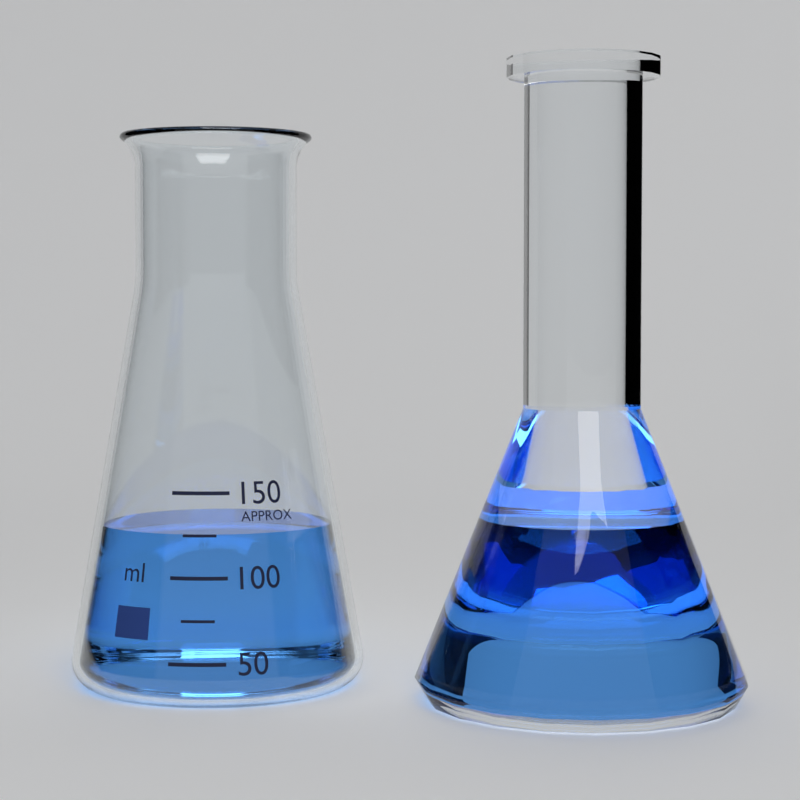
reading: 125 ml
